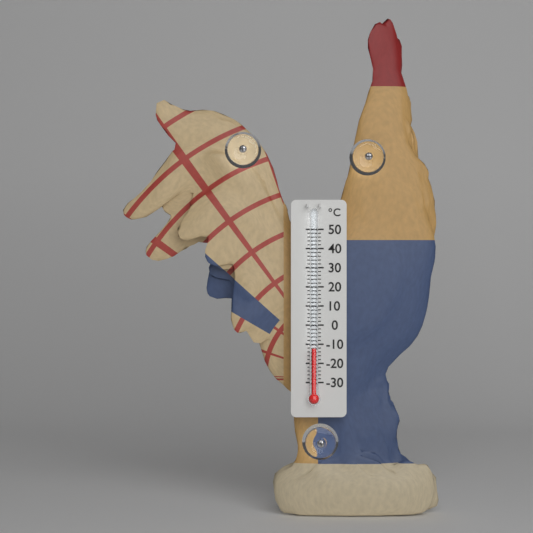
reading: -12 °C
